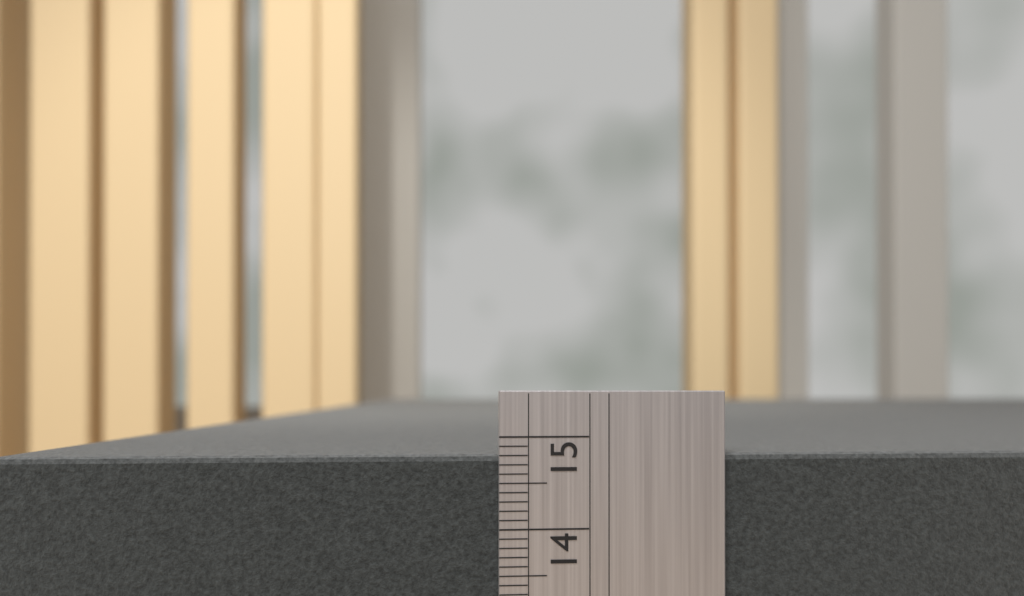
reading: 14.8 (no unit)
